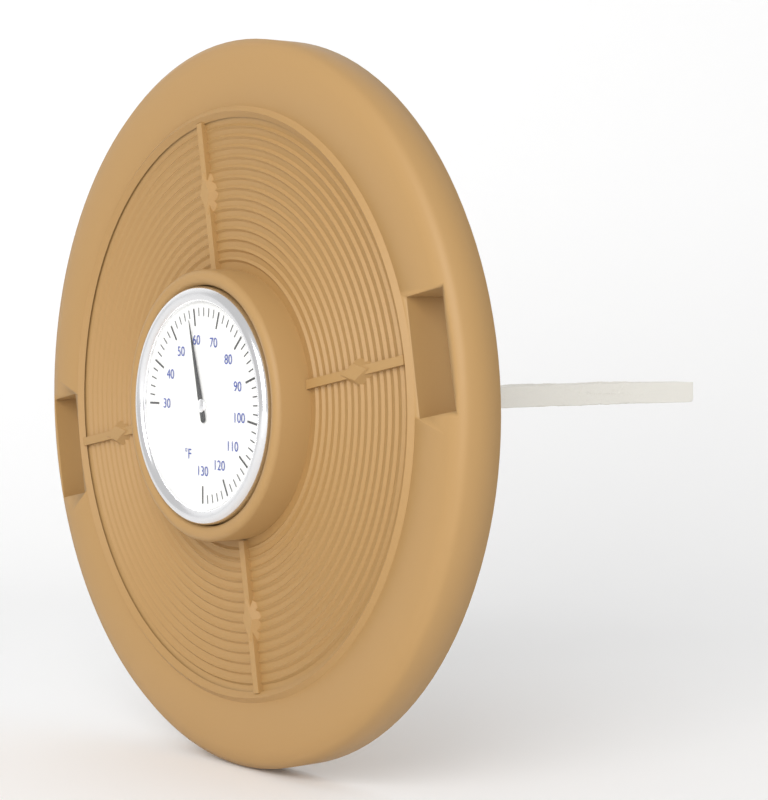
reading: 58 °F
